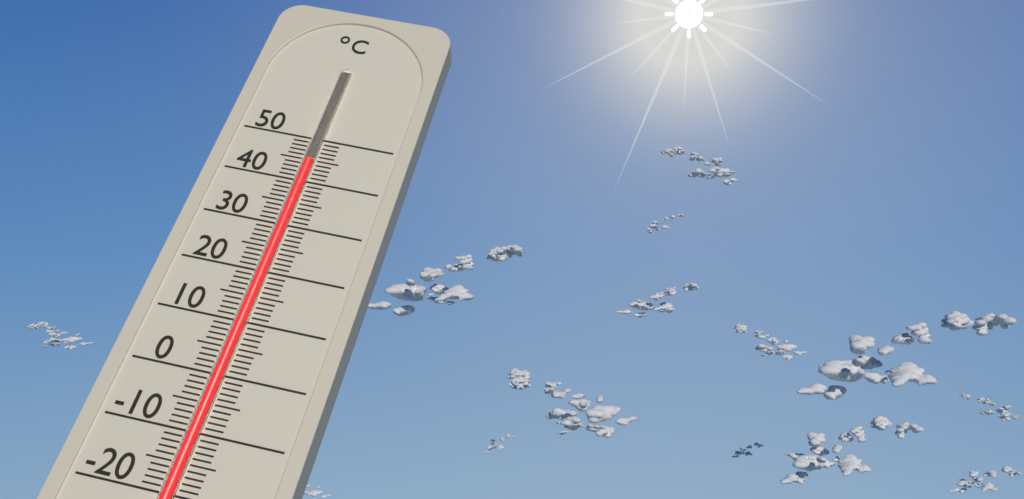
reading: 45 °C
